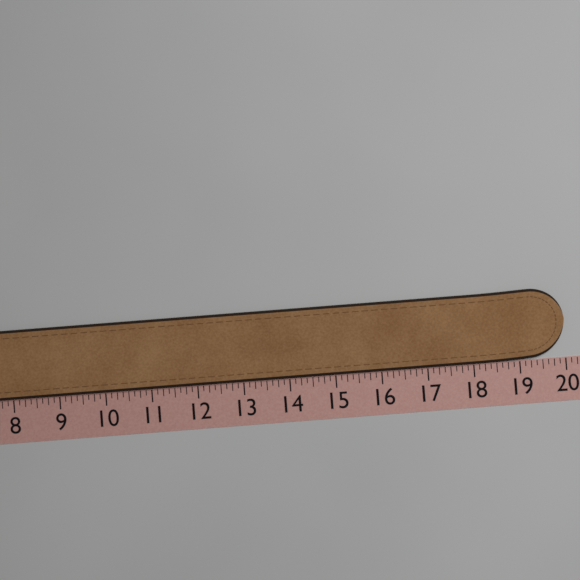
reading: 20.000 (no unit)
